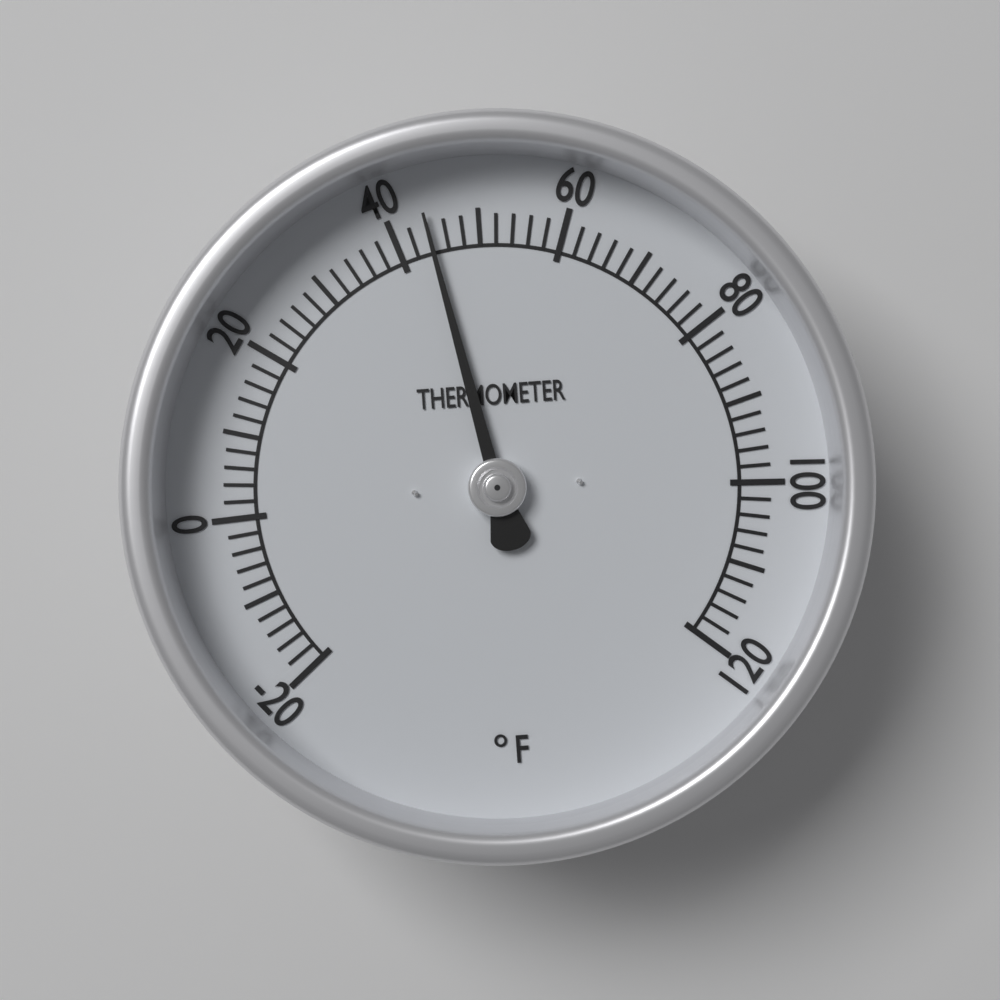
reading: 44 °F
